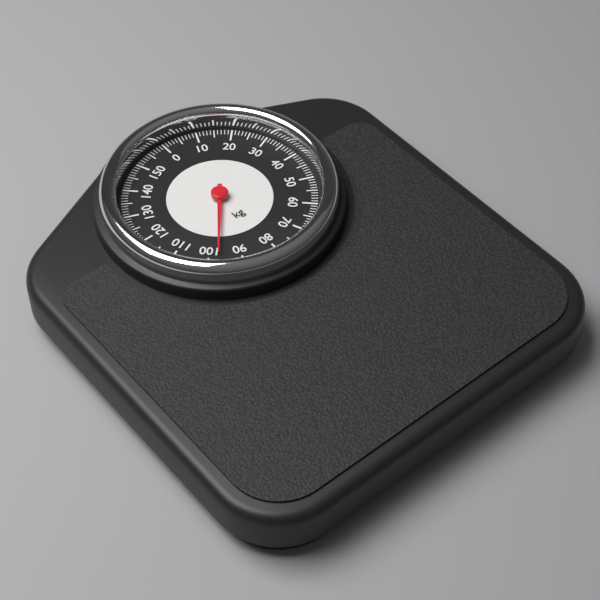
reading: 97 kg
